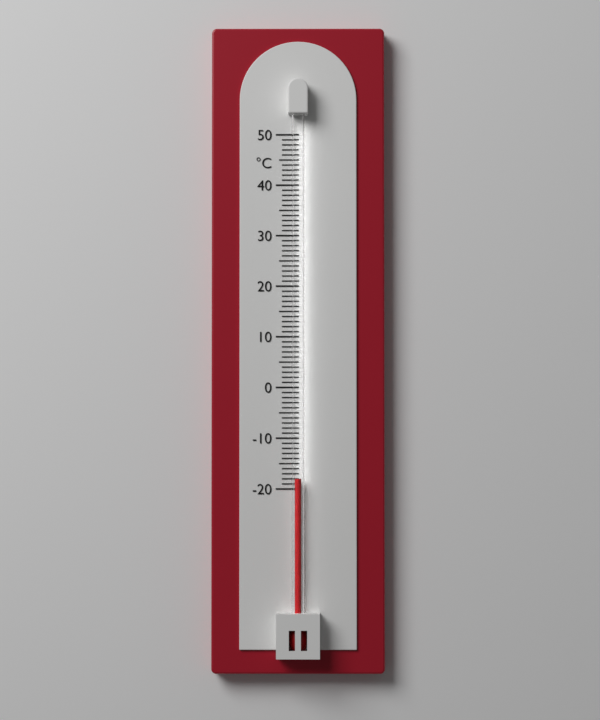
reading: -18 °C
